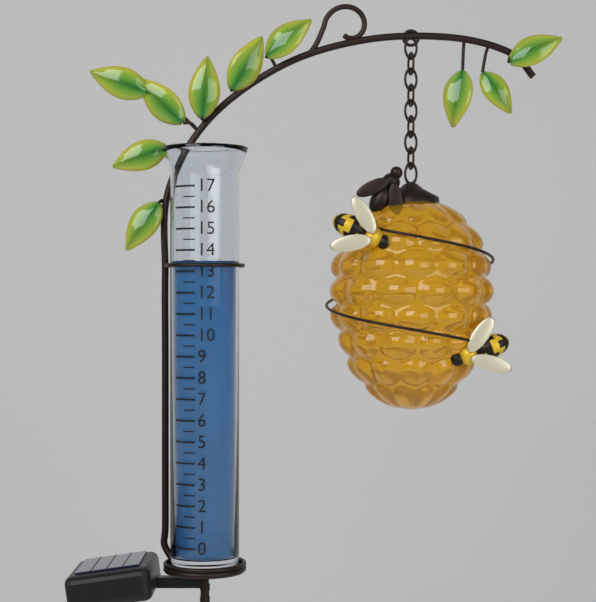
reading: 13.5 (no unit)
